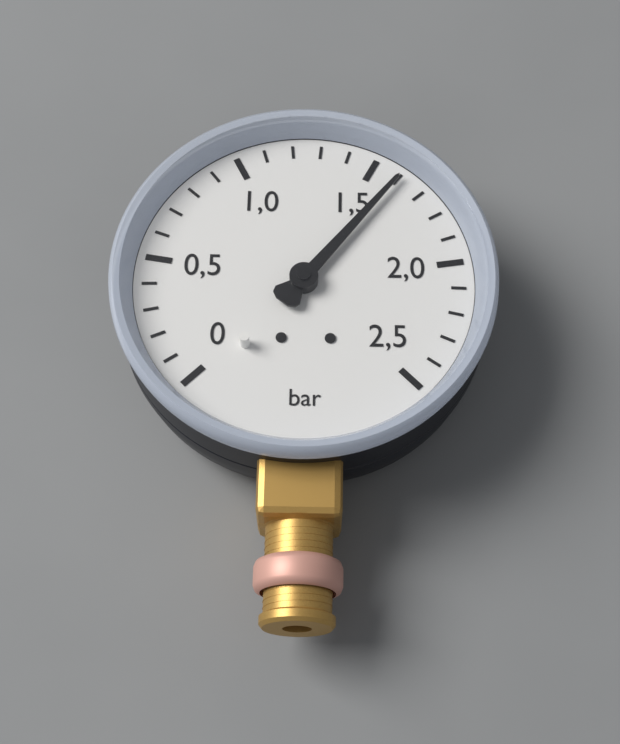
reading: 1.6 bar
